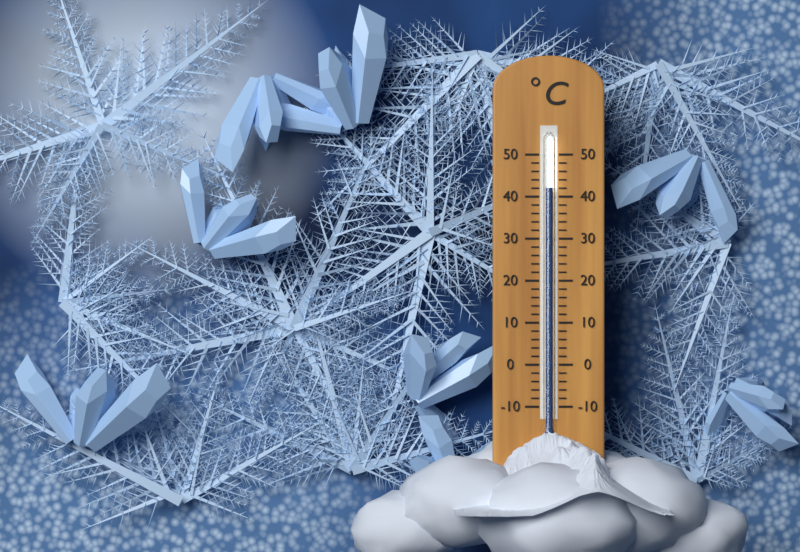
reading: 42 °C
